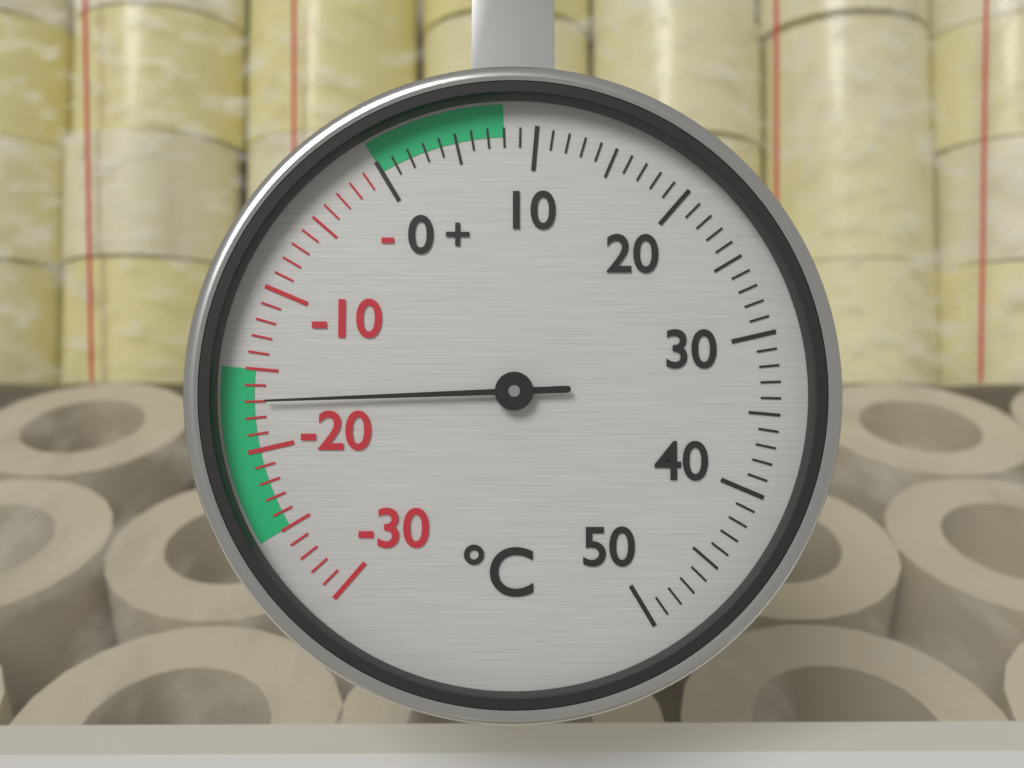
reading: -17 °C
